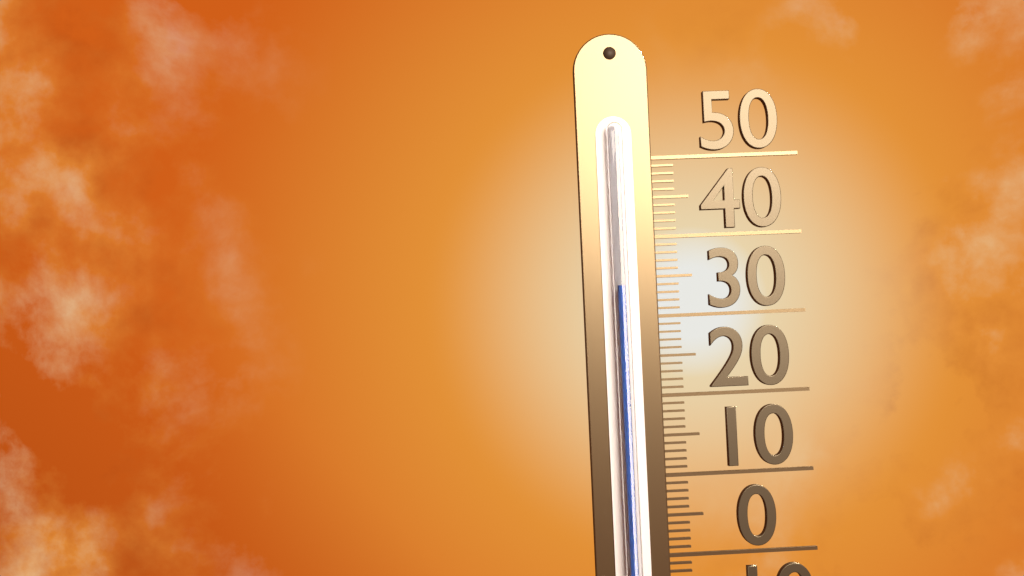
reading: 34 (no unit)
